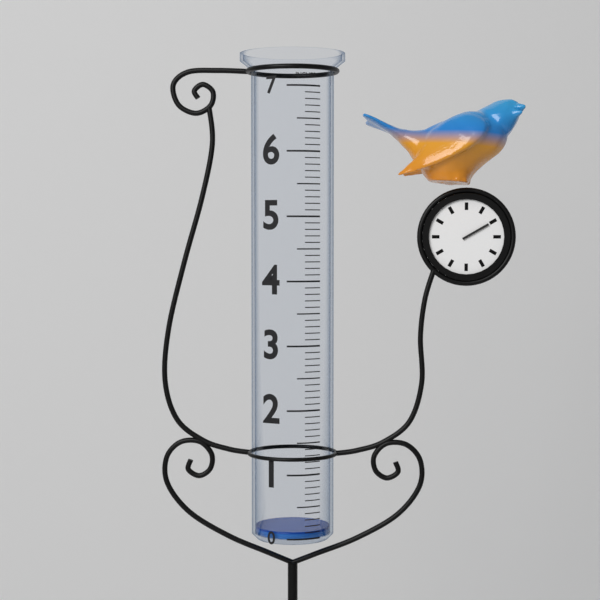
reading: 0.1 in
